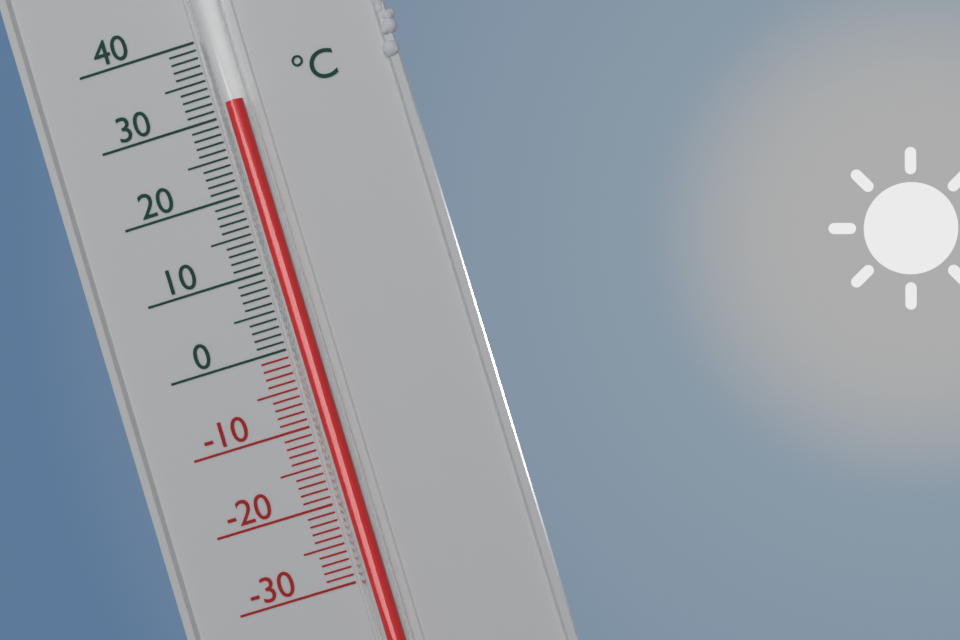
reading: 31 °C
